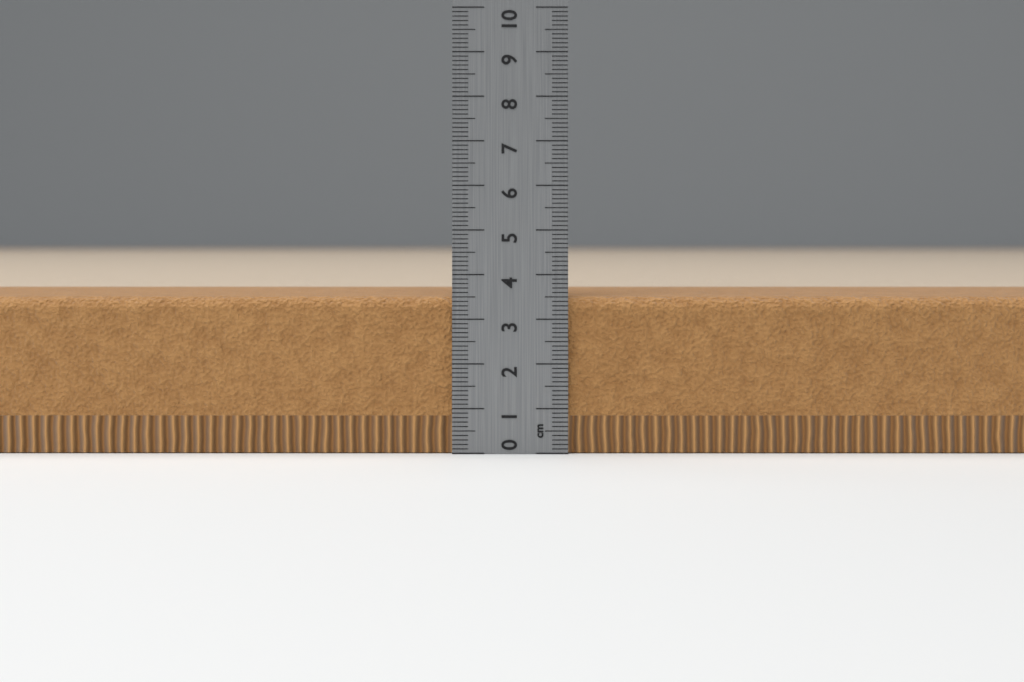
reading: 3.5 cm
